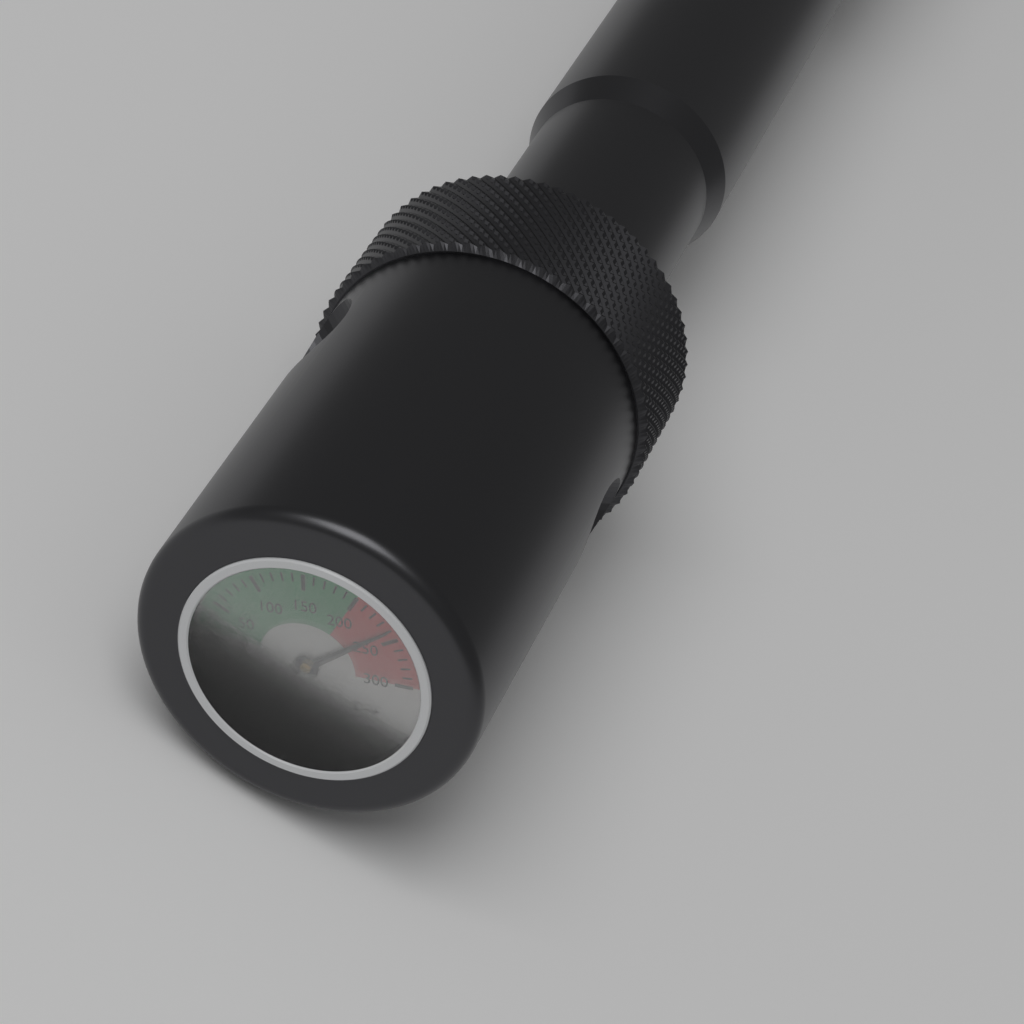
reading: 240 bar
